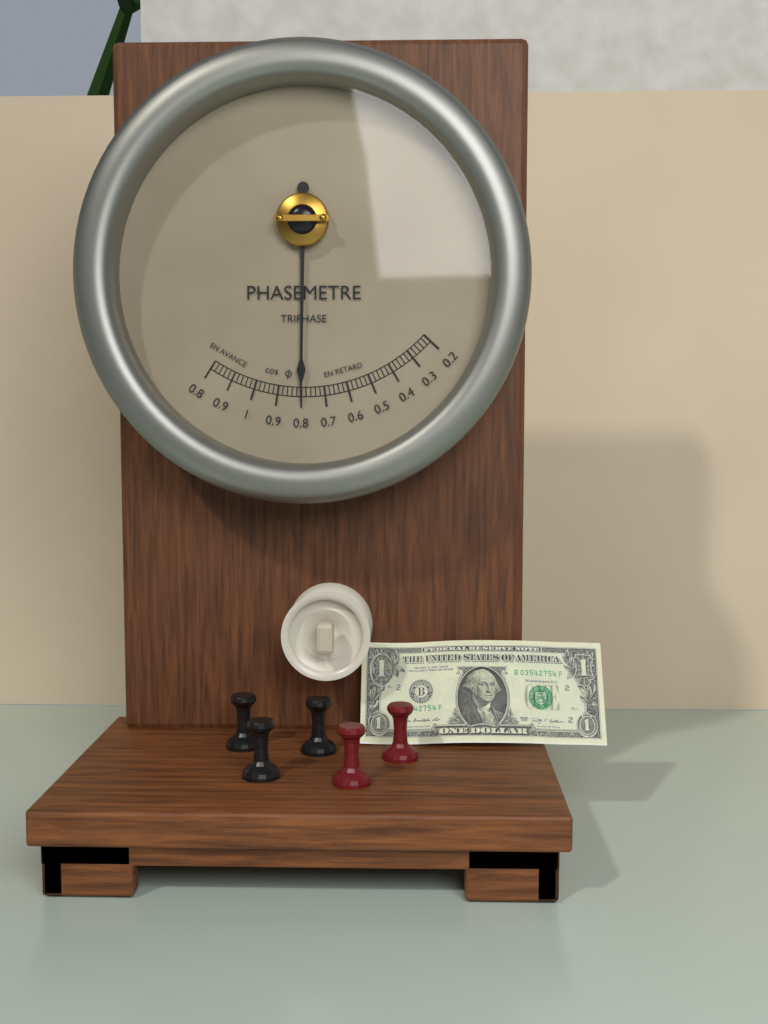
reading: 0.80 cos φ
